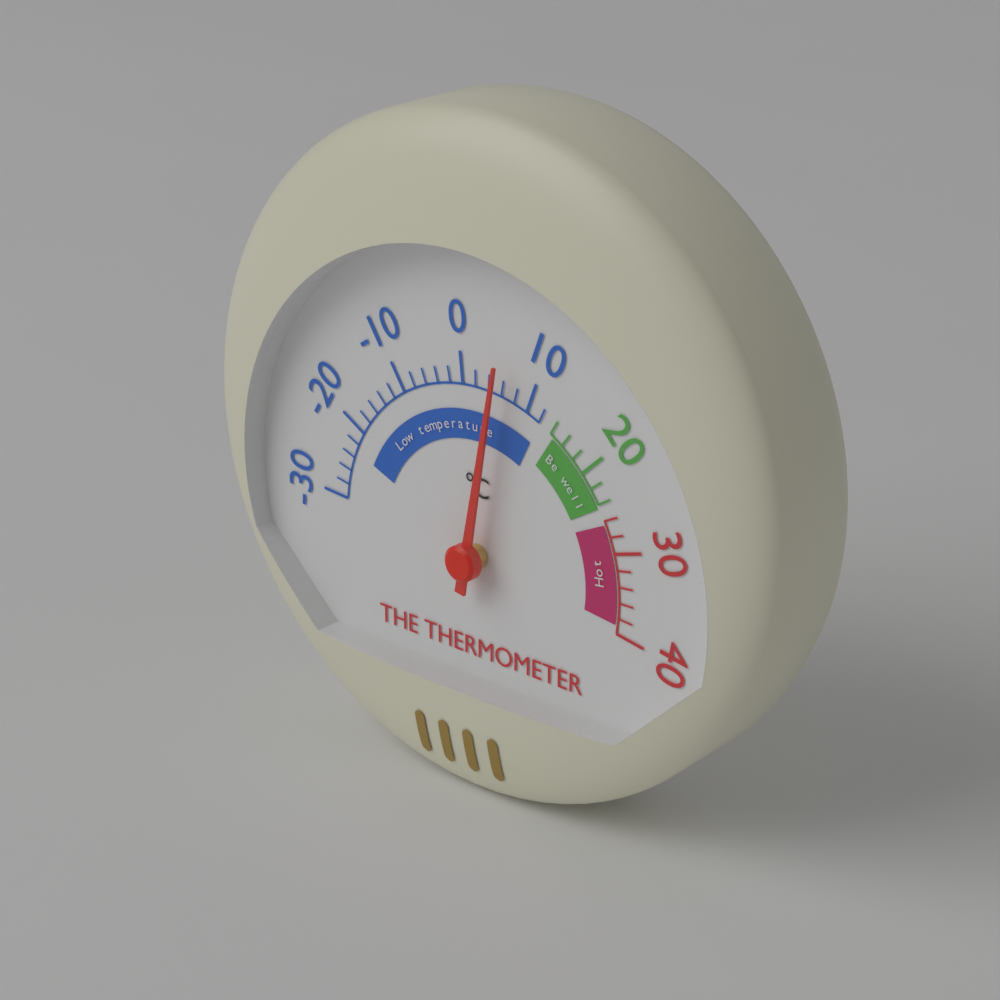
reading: 6 °C
